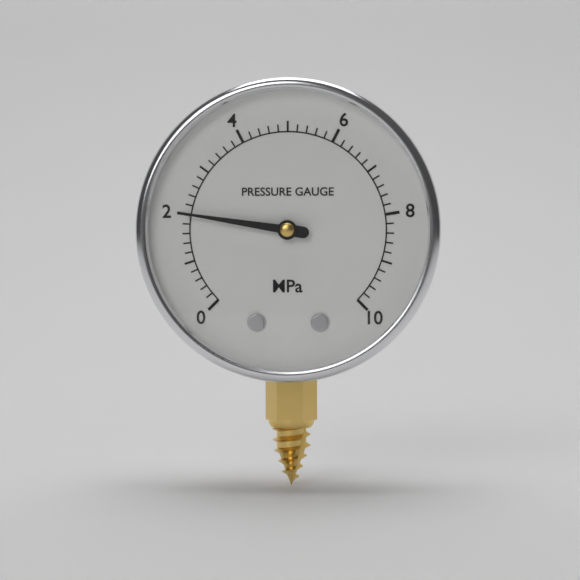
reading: 2.0 MPa
